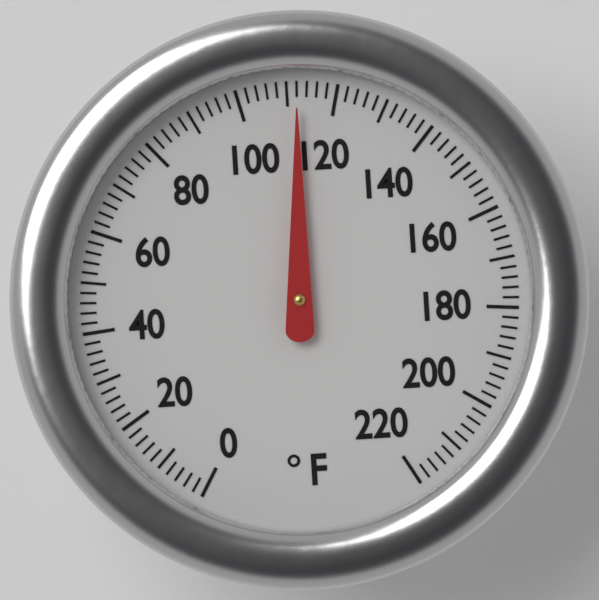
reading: 112 °F
